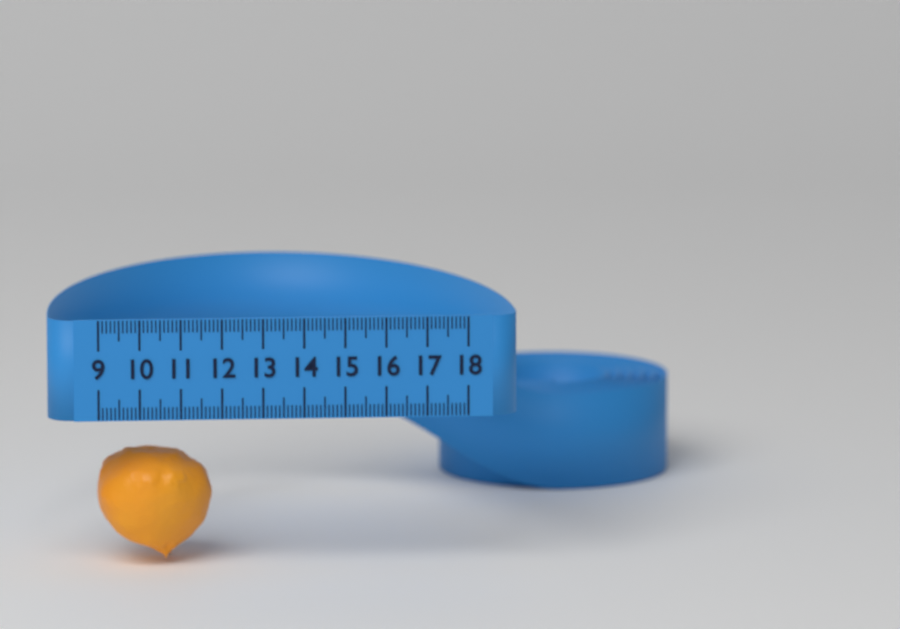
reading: 11.8 (no unit)
